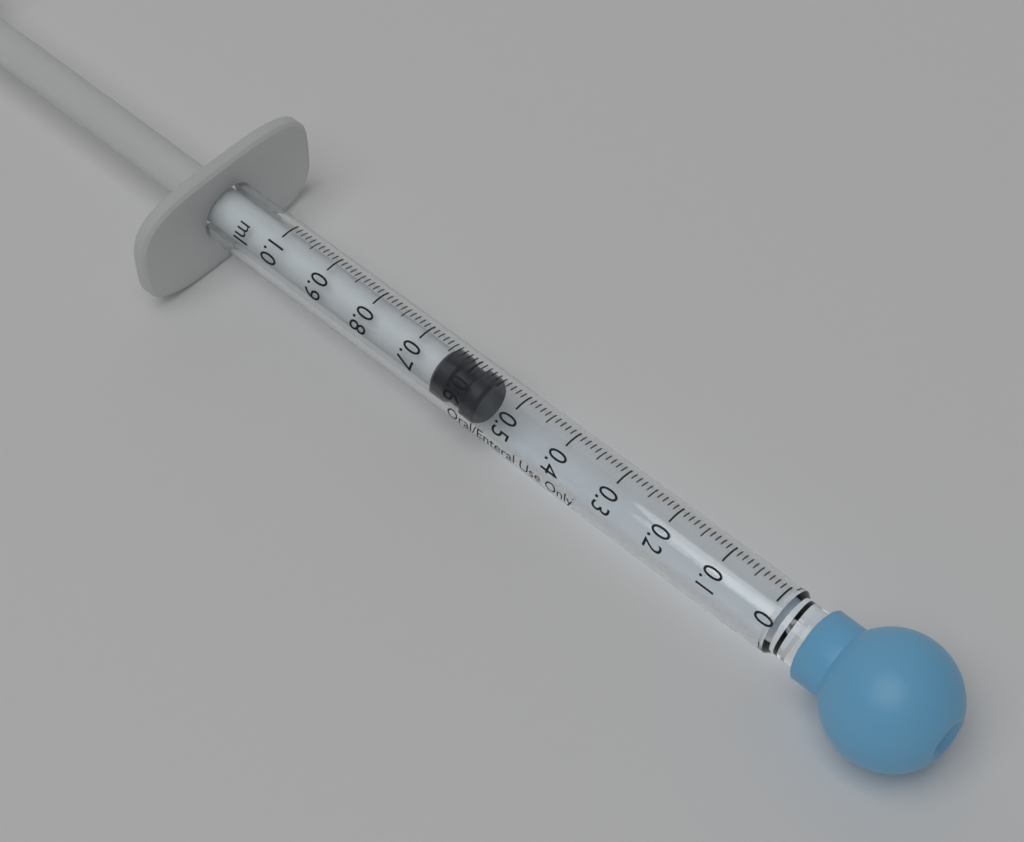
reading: 0.56 ml
